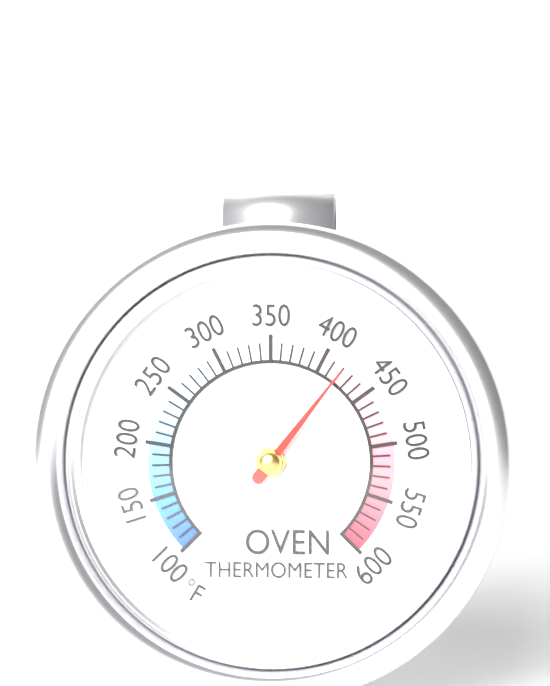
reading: 420 °F
